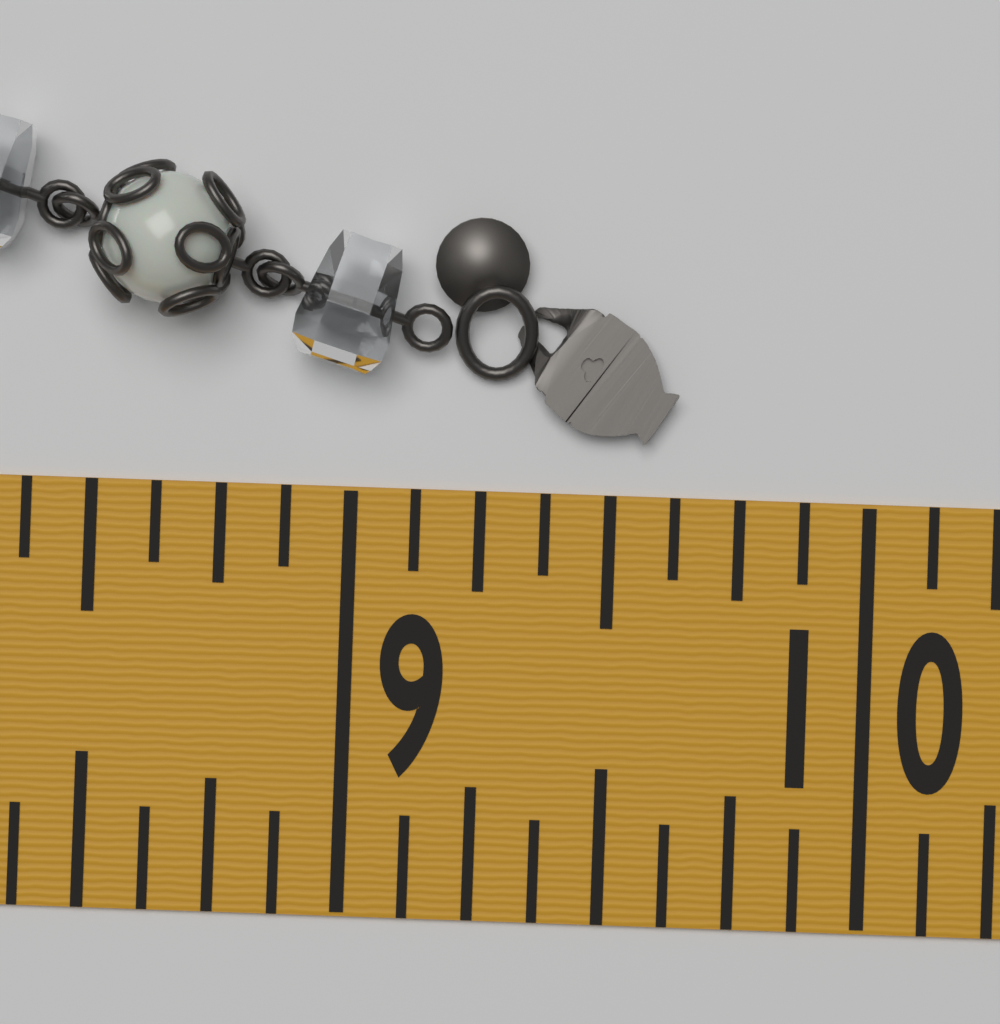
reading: 9.625 in
